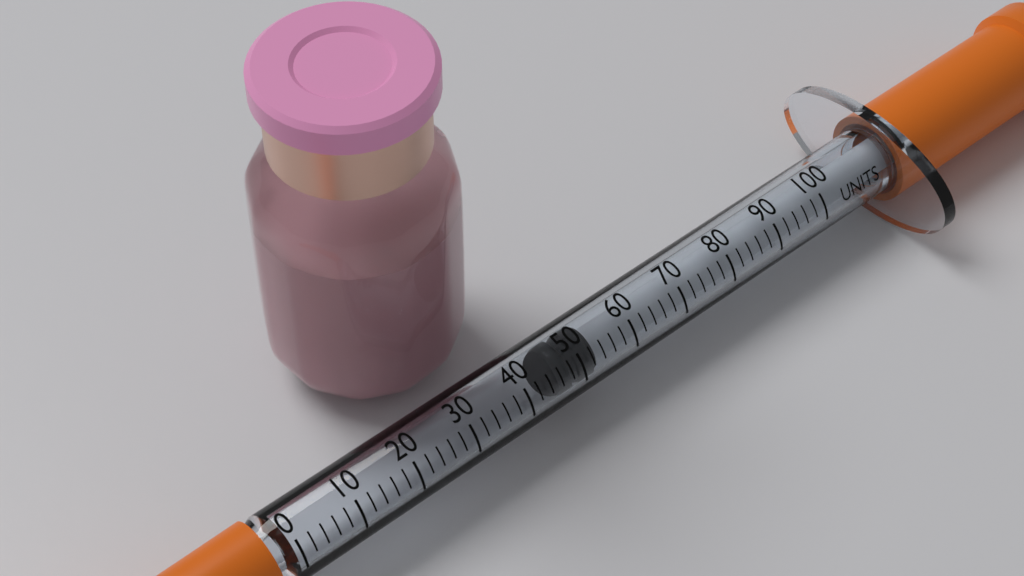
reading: 46 units
